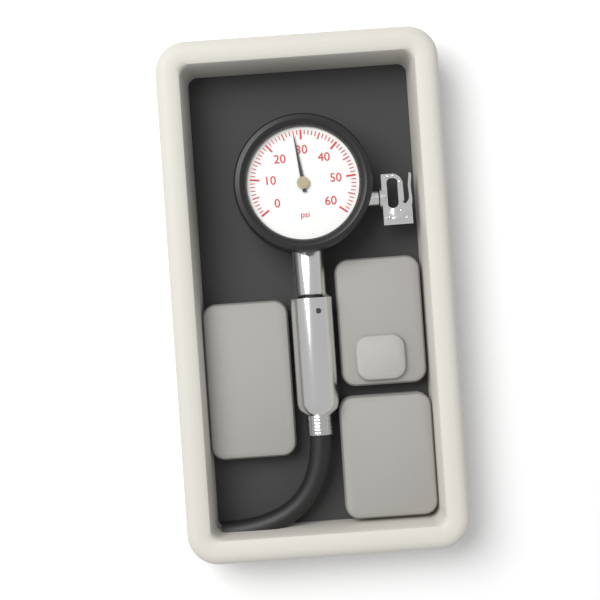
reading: 28 psi
